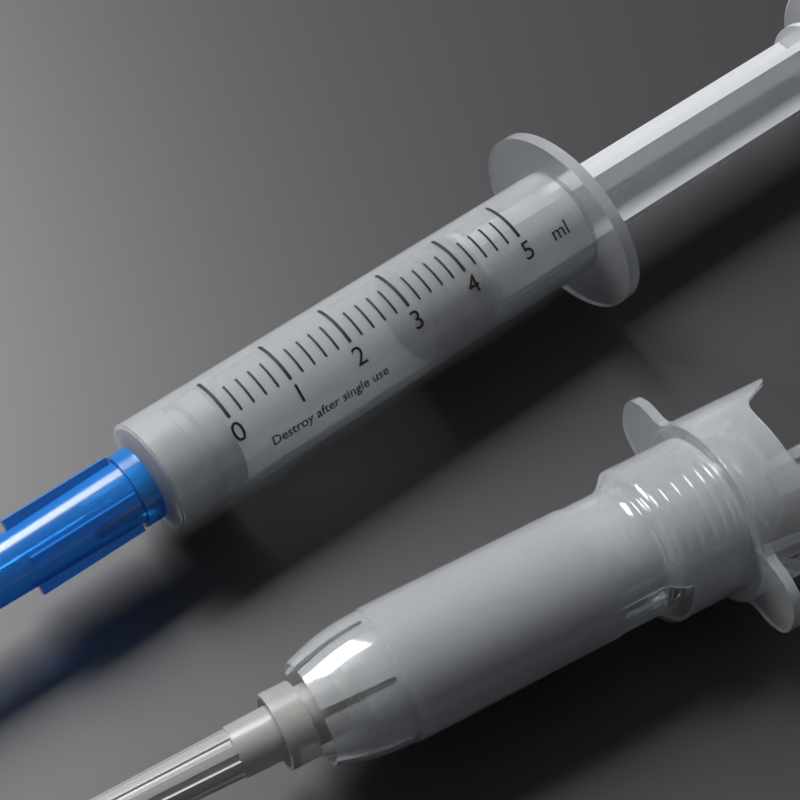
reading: 3.2 ml
